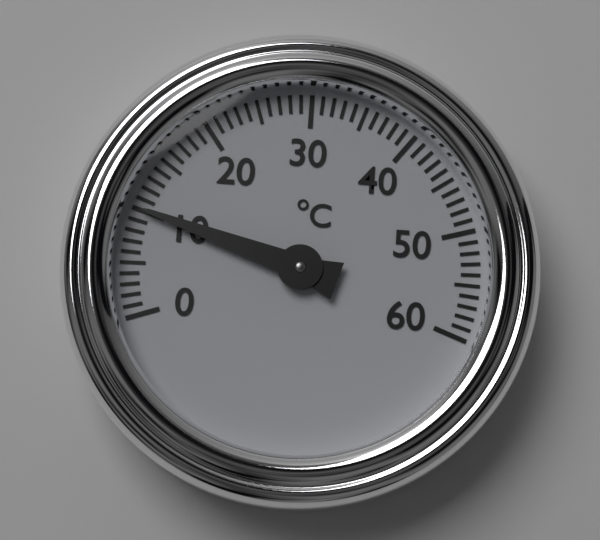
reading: 10 °C
